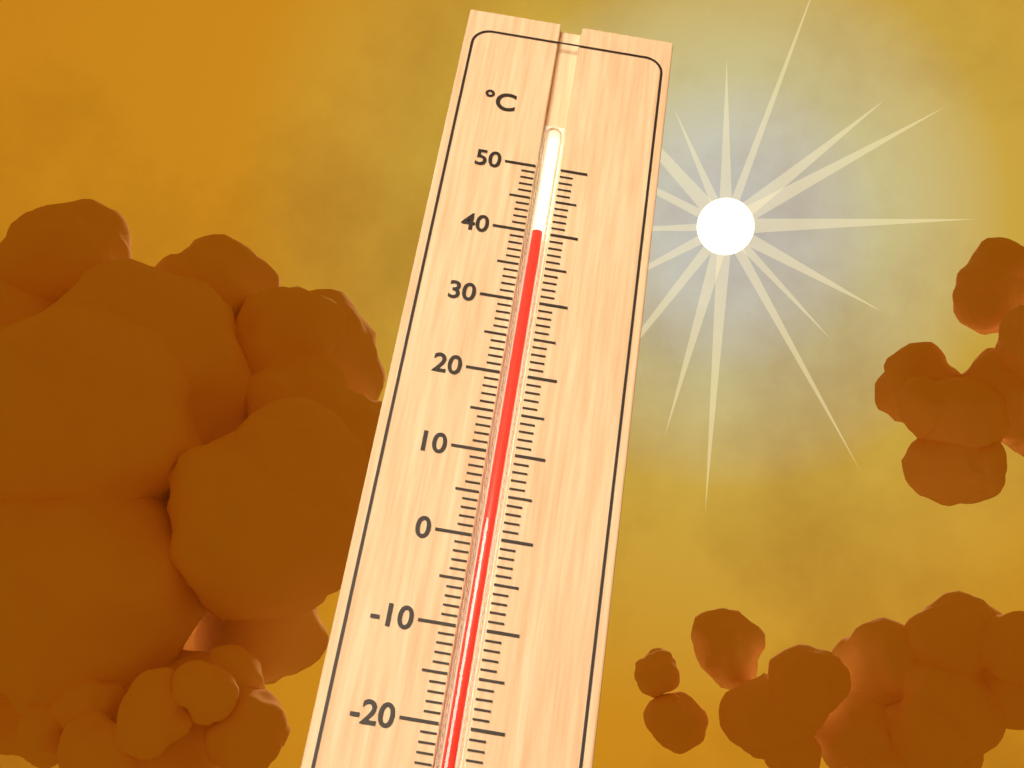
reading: 40 °C
